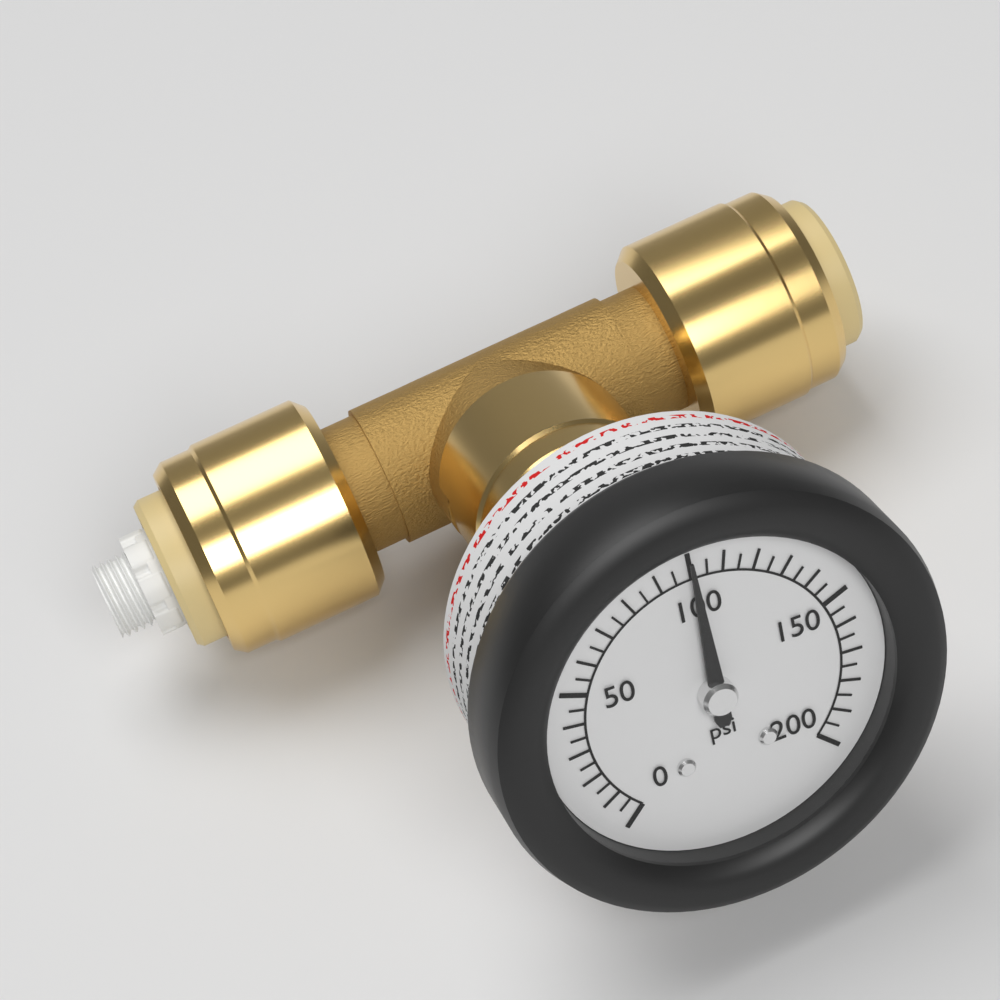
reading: 100 psi
